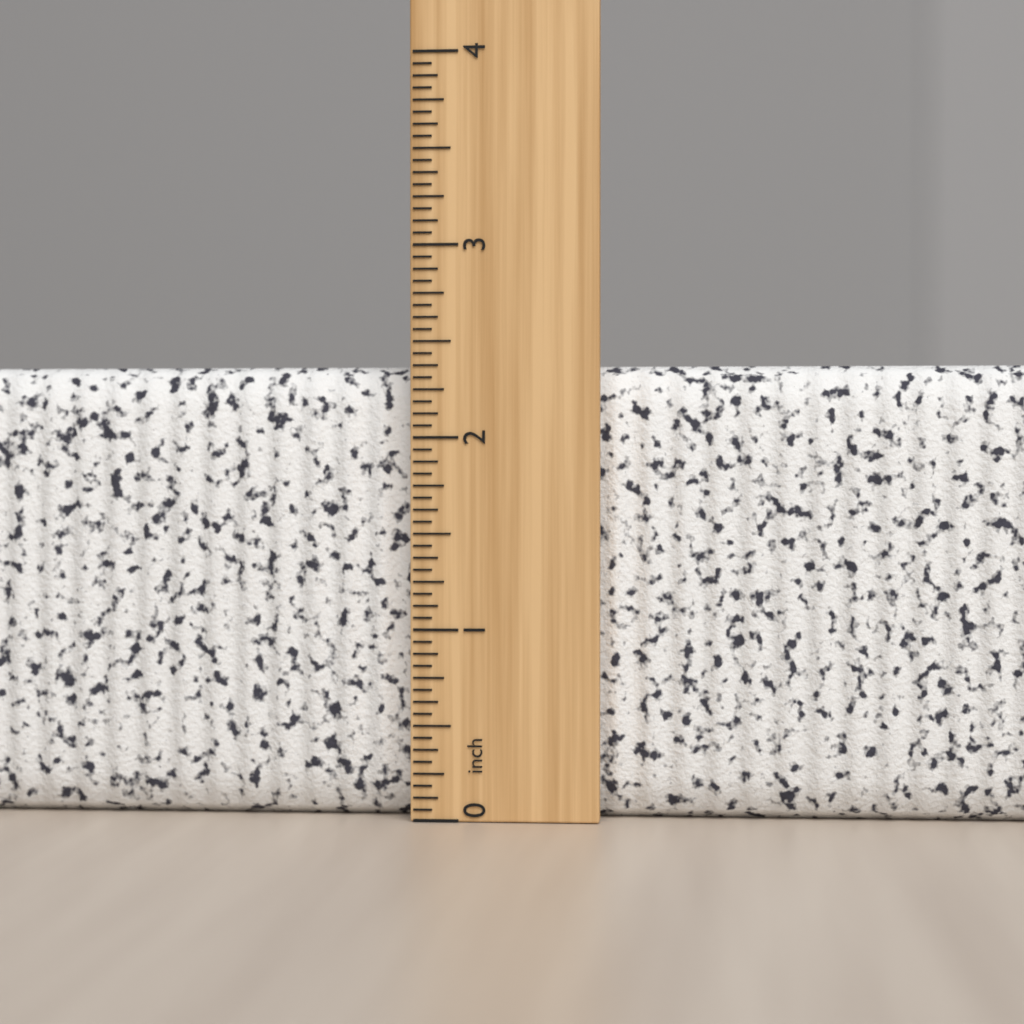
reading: 2.3750 inch
